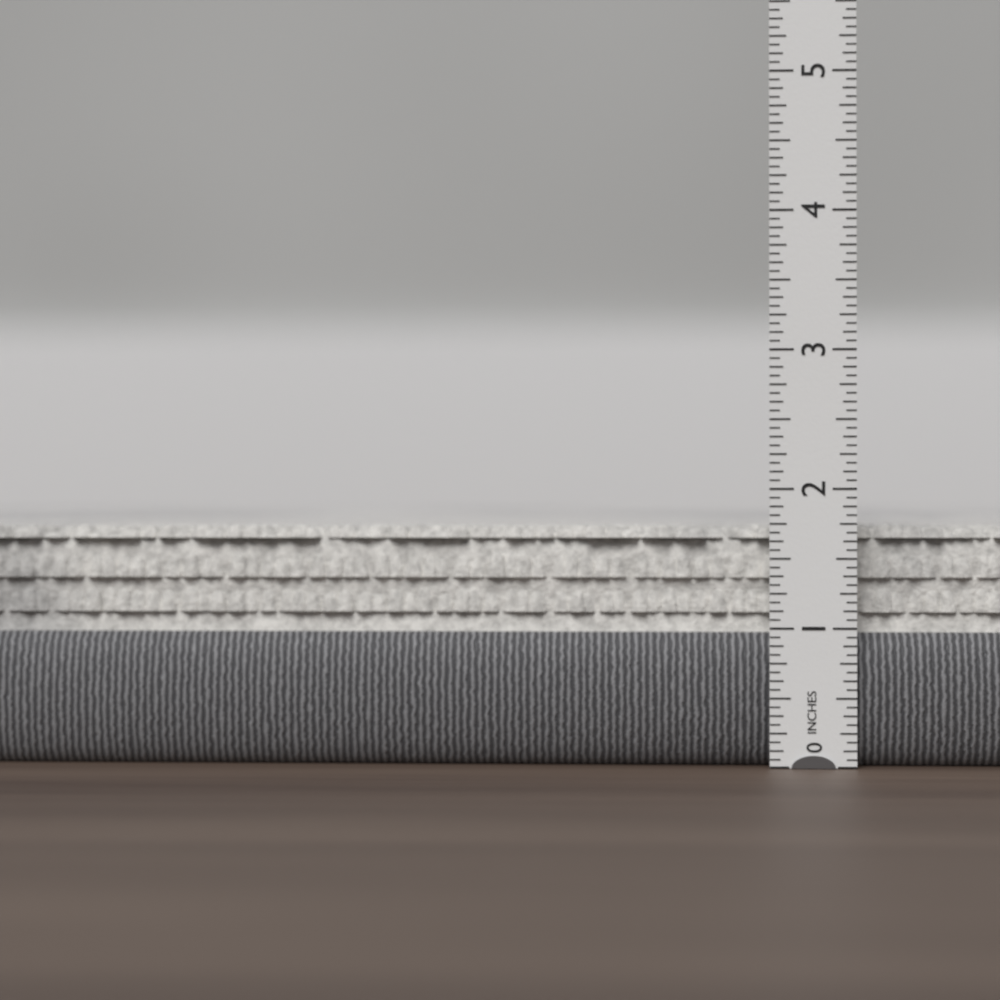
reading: 1.7500 in
